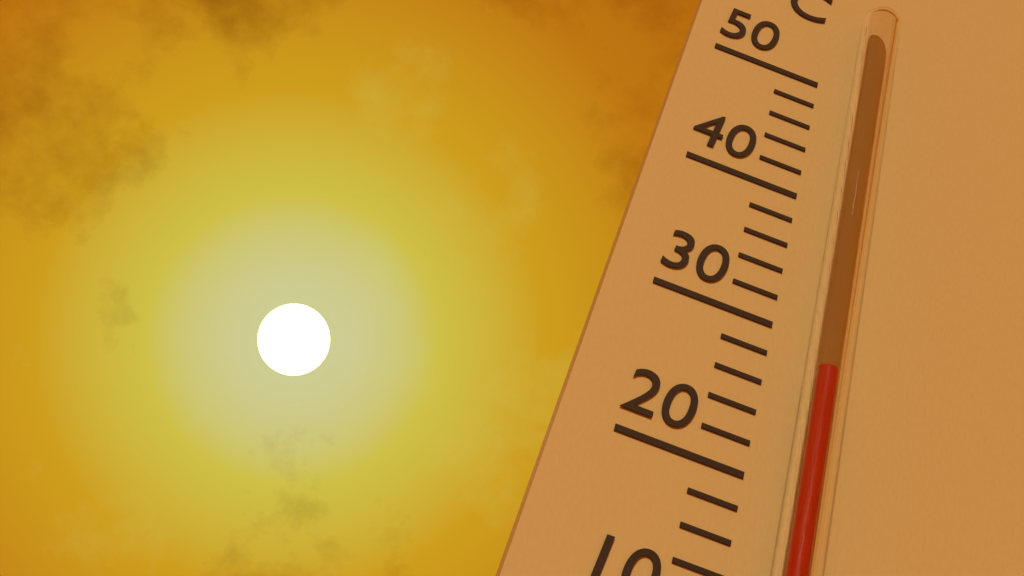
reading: 27 °C
